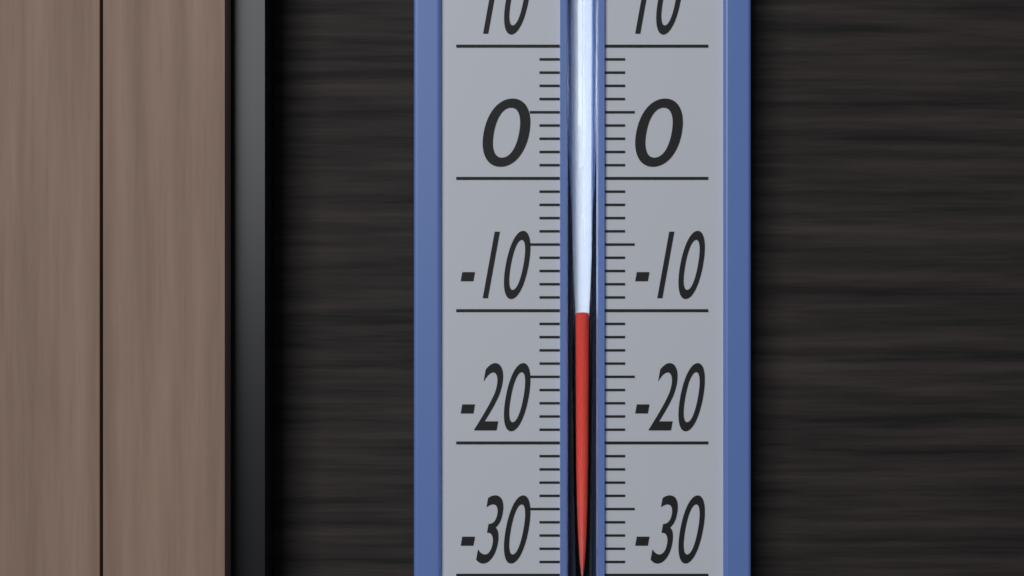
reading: -10 (no unit)
